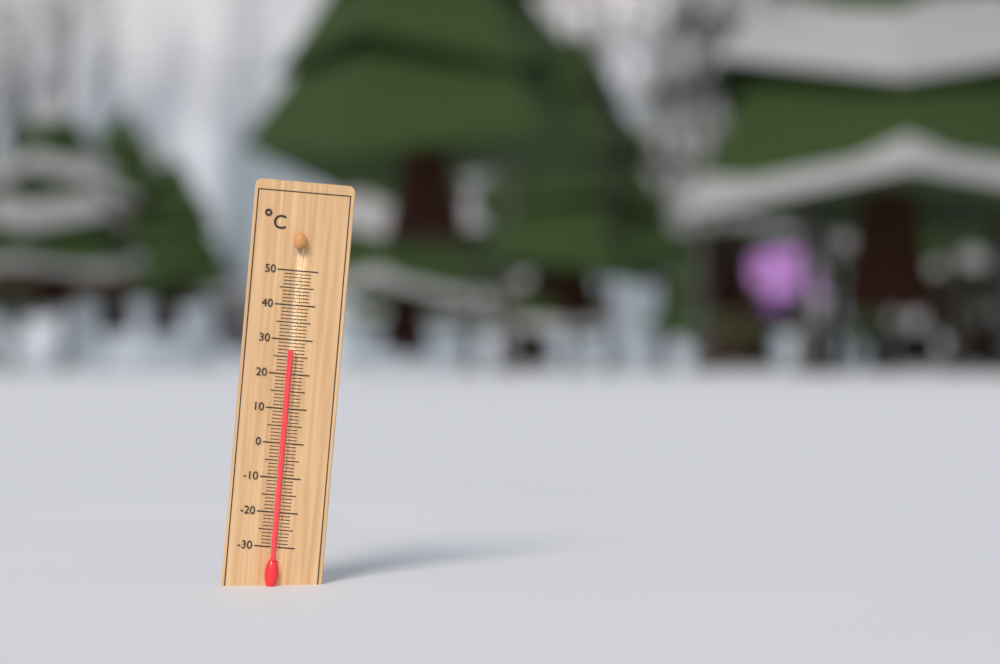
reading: 27 °C
